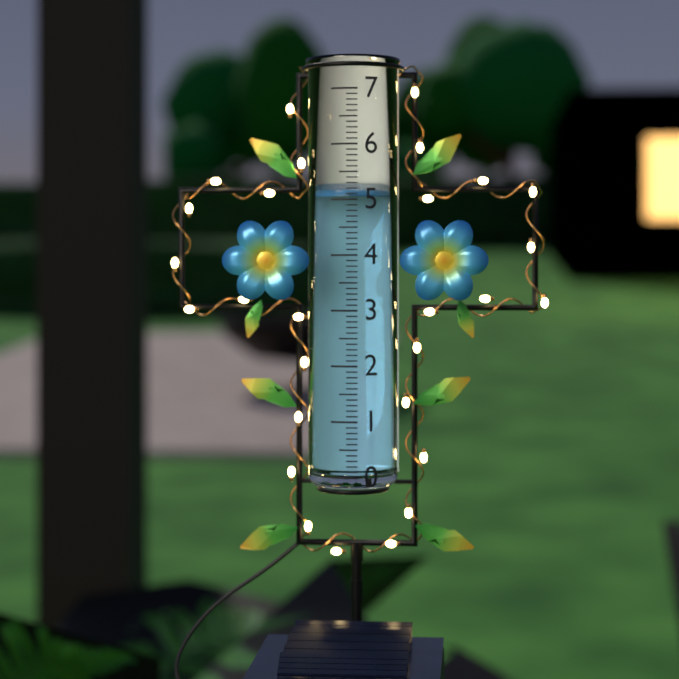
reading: 5.1 (no unit)
